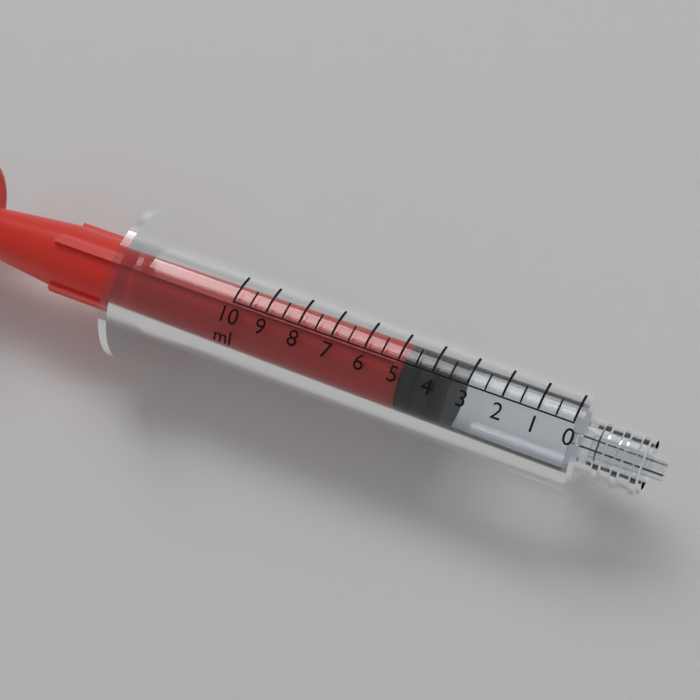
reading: 3.5 ml
